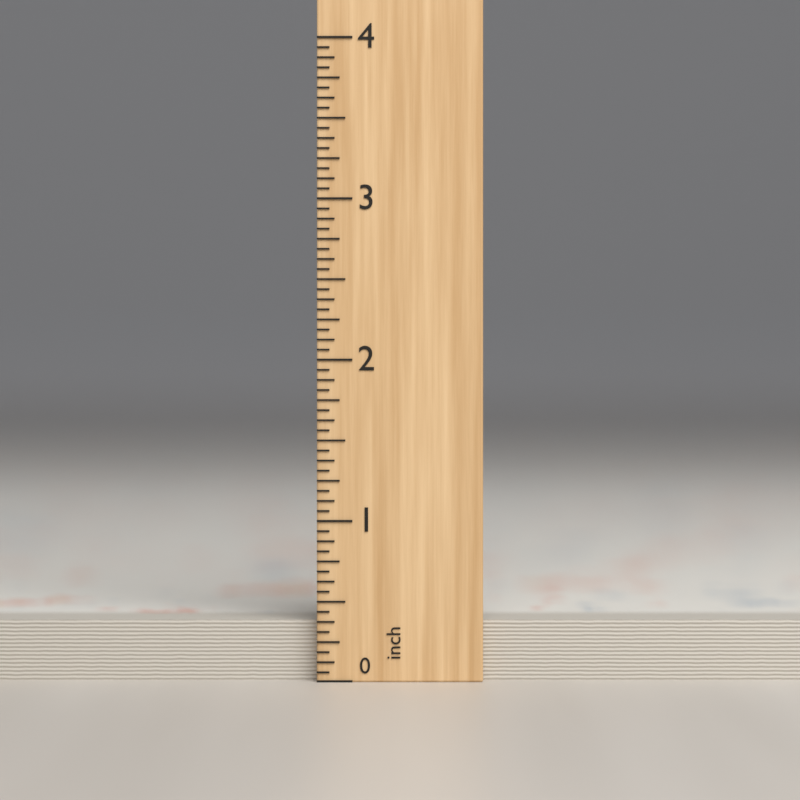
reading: 0.3750 inch
